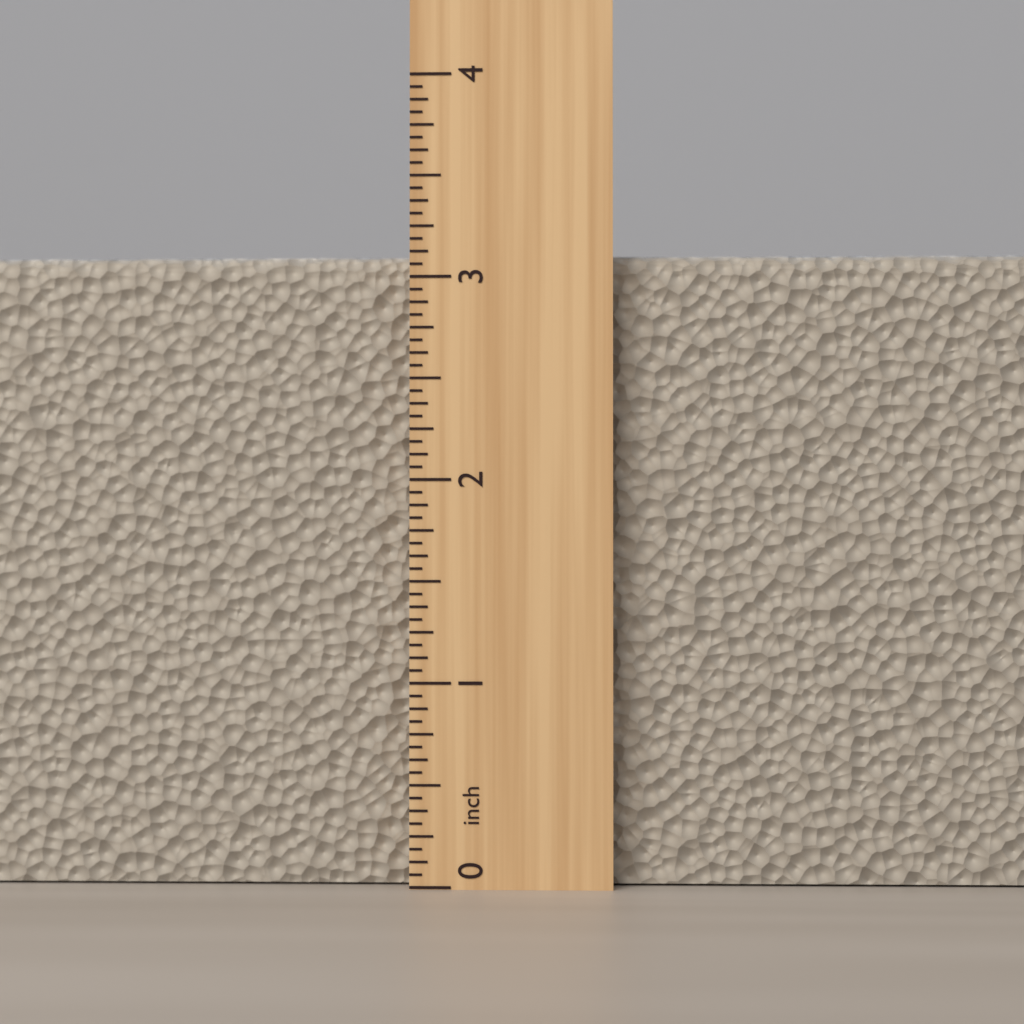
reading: 3.1250 inch
